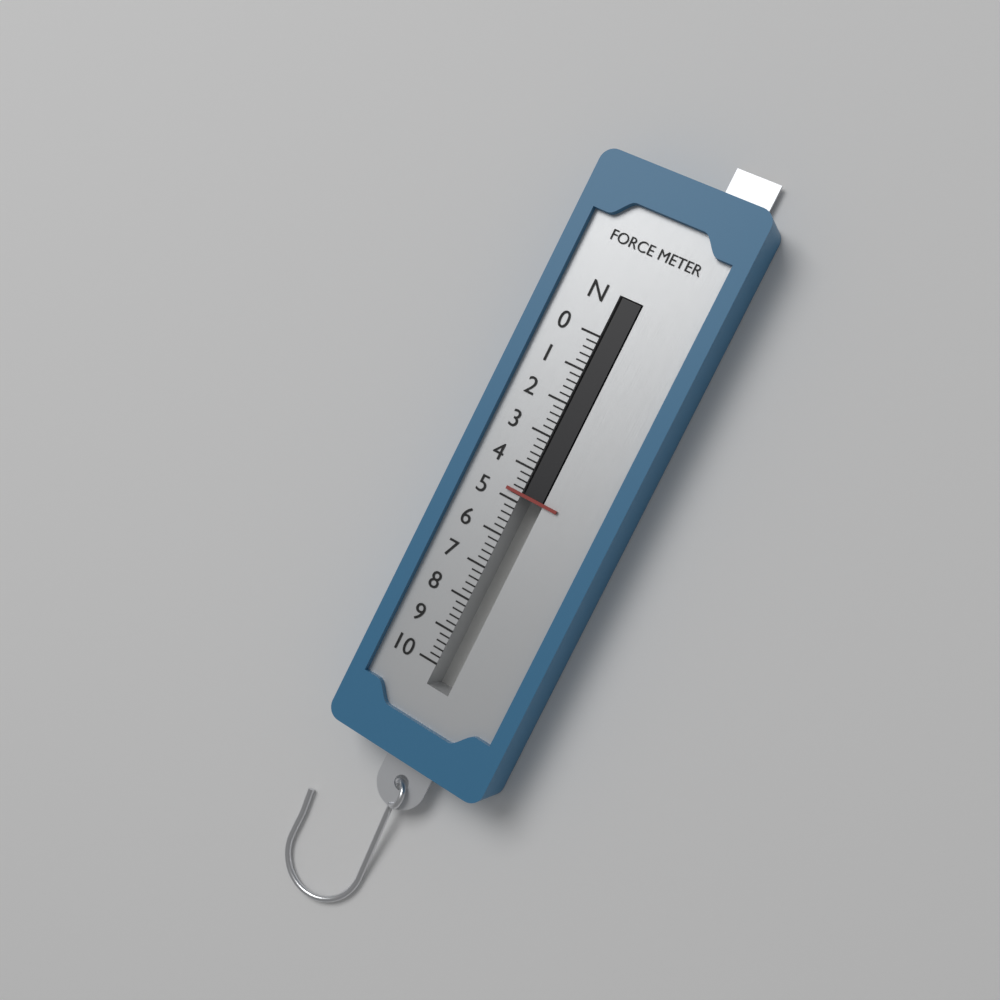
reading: 4.8 N
